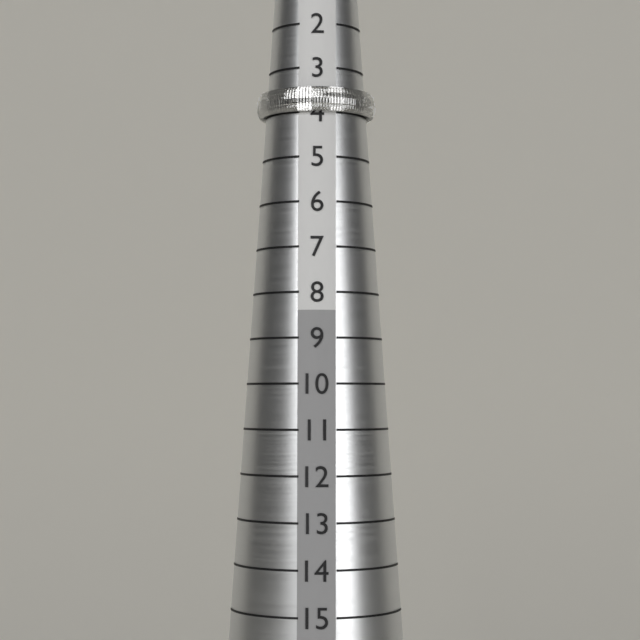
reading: 4 (no unit)
